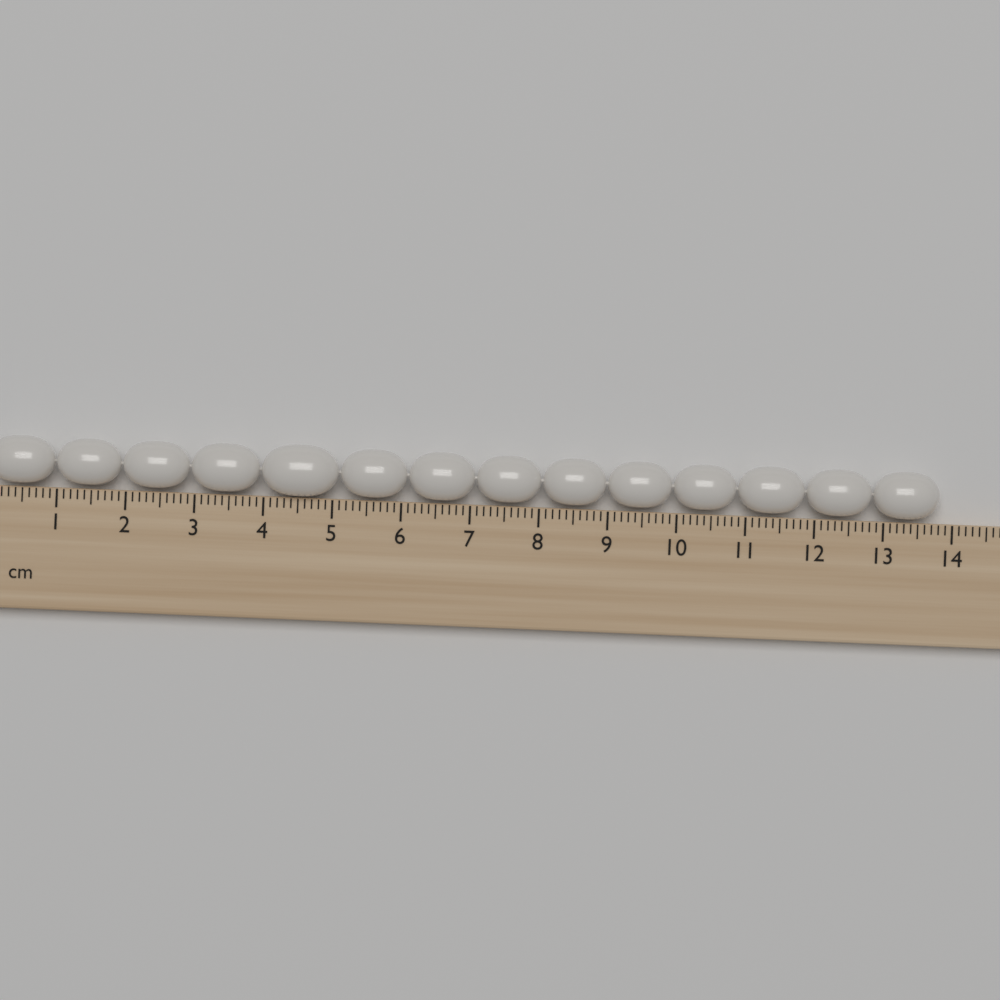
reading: 13.8 cm
